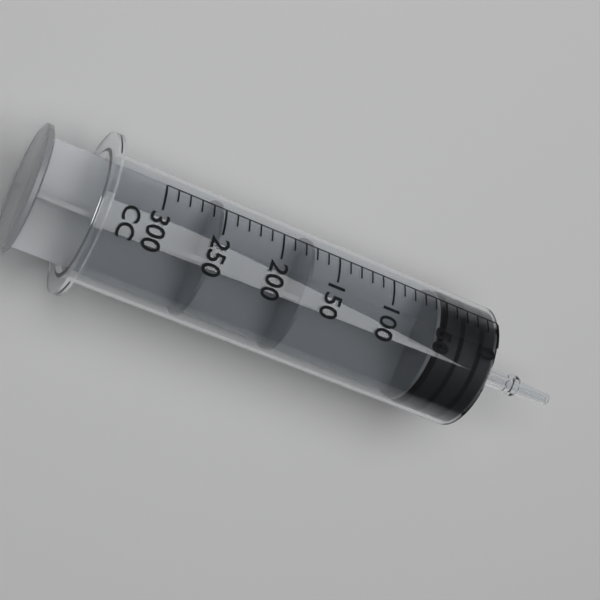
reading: 0 cc
